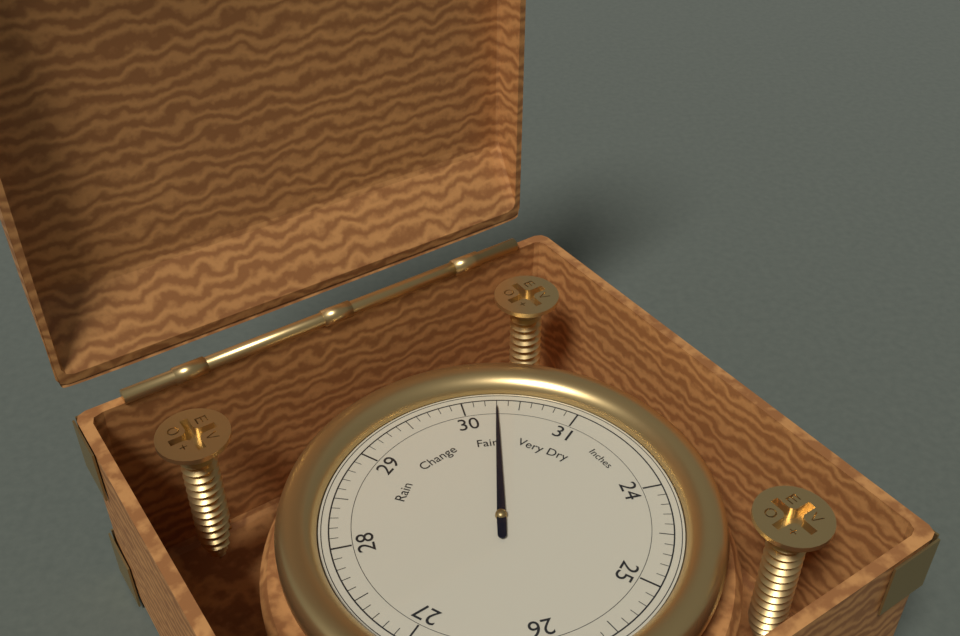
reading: 30.3 Inches
